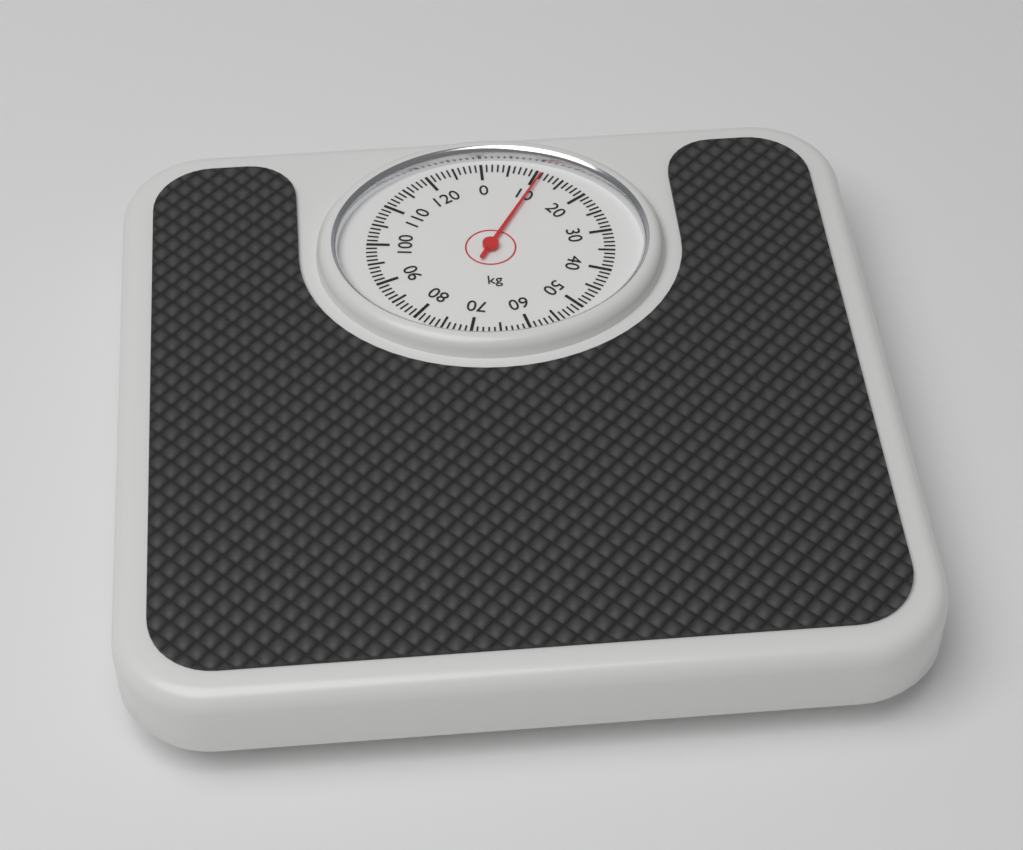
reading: 11 kg
